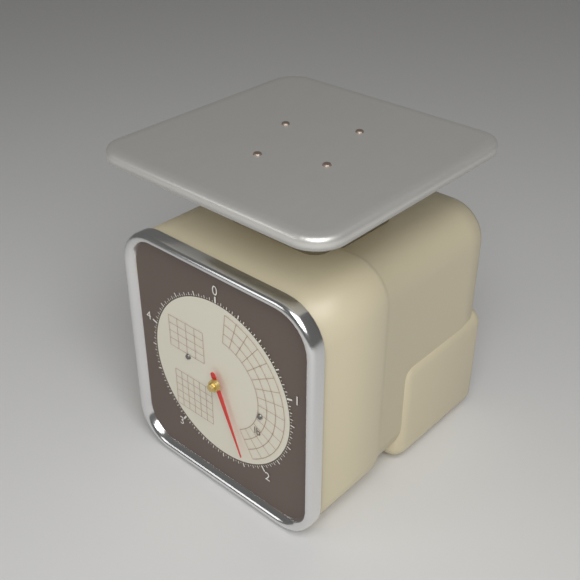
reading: 2.20000 lb
